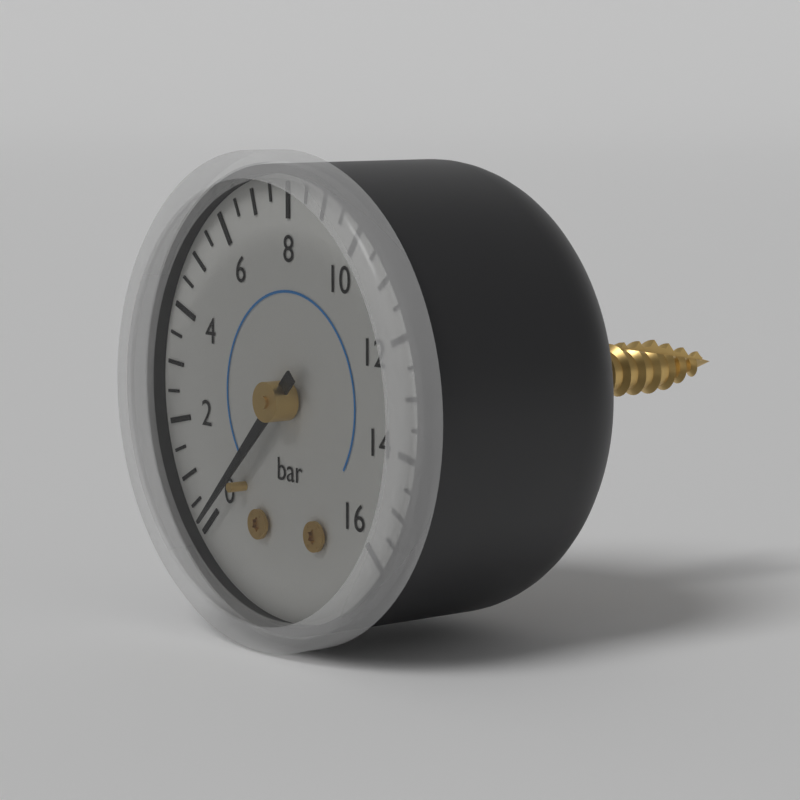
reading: 0.0 bar
